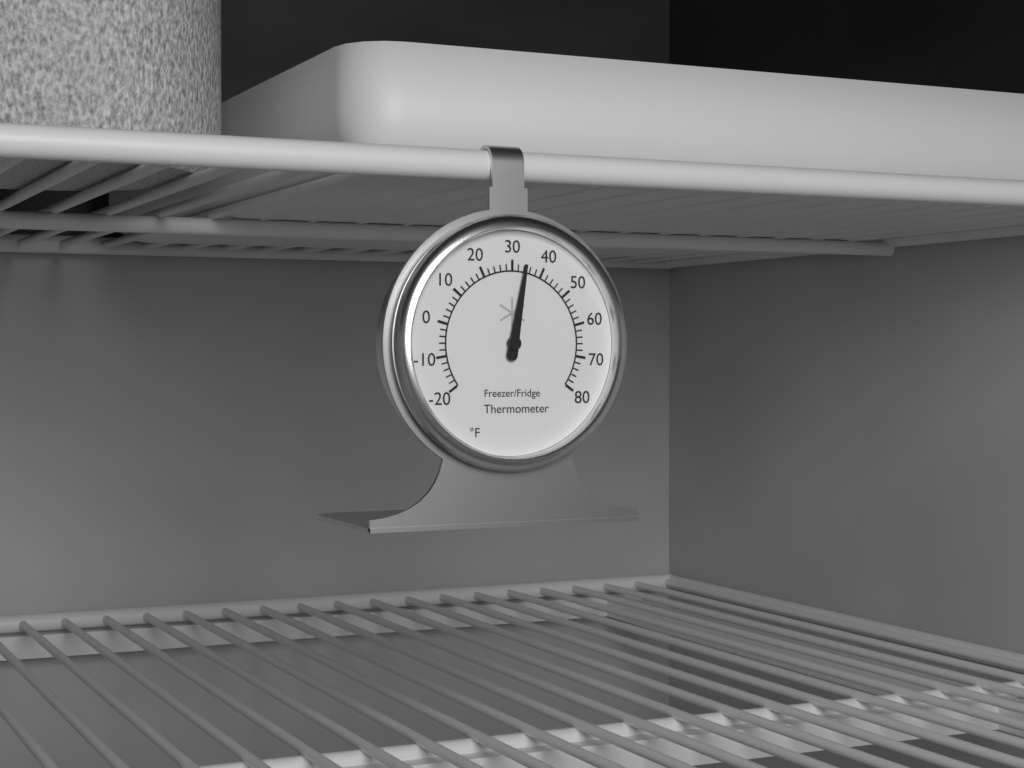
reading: 34 °F
